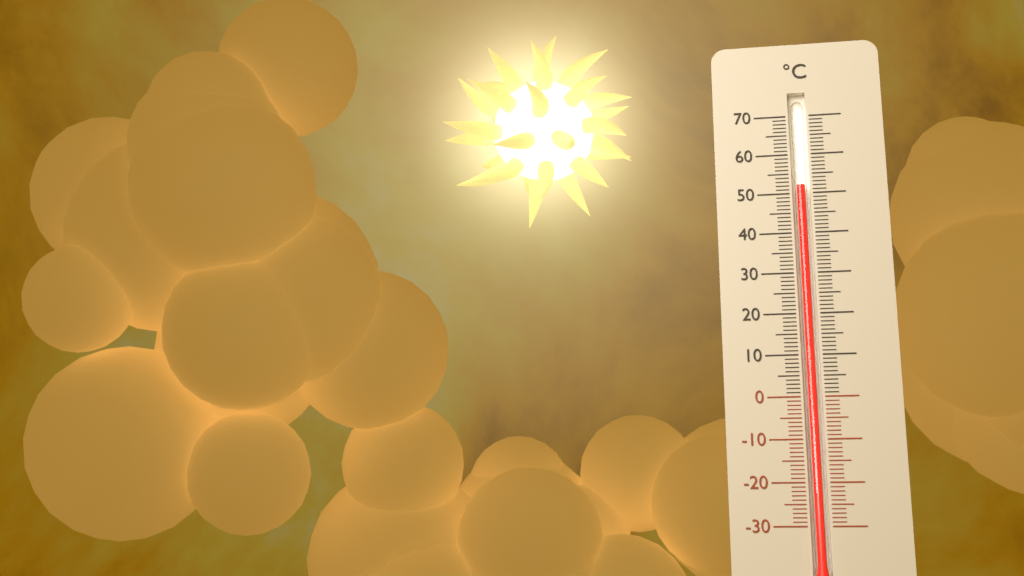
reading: 52 °C
